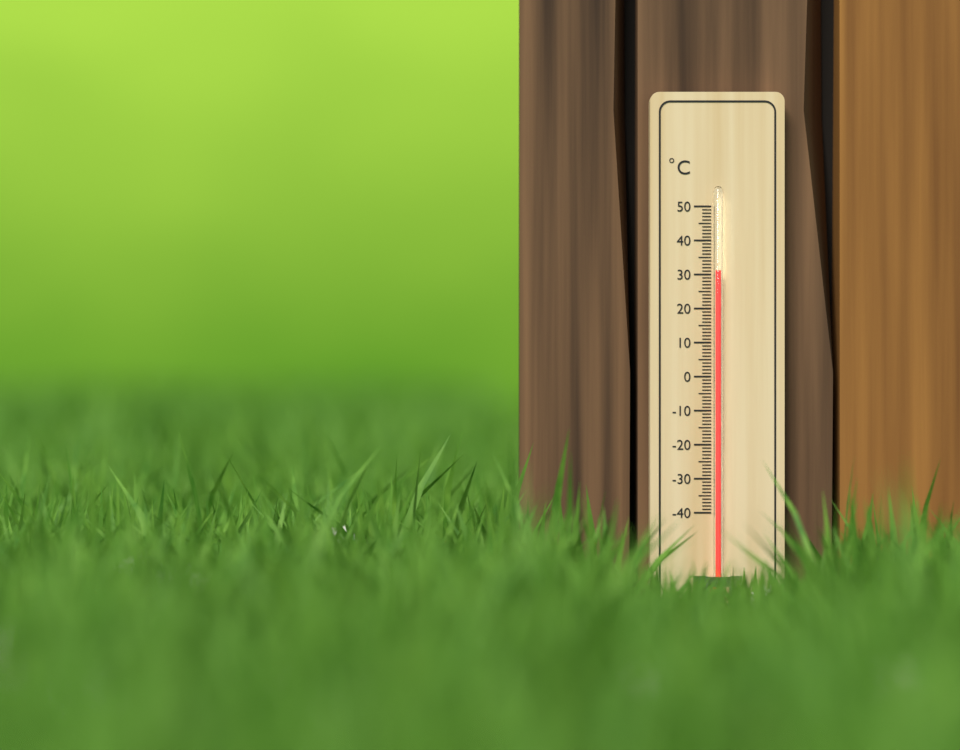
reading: 31 °C
